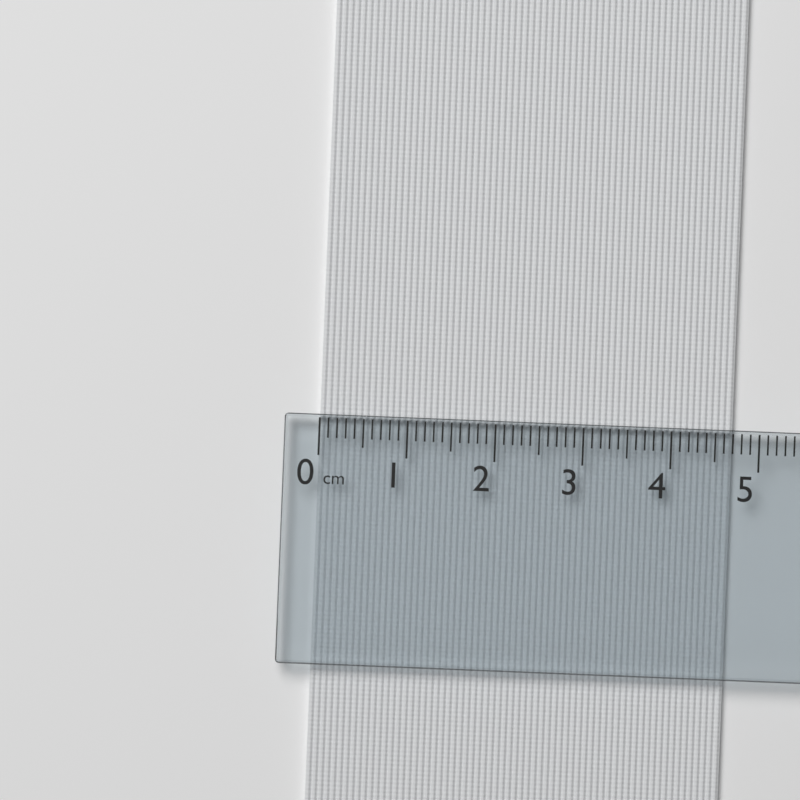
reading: 4.7 cm
